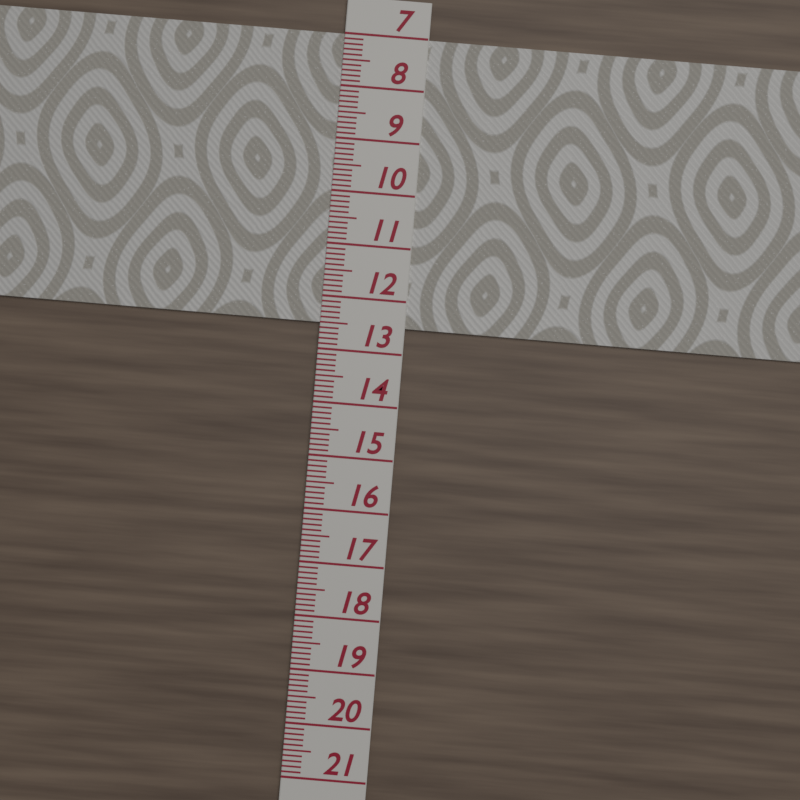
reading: 12.5 (no unit)
